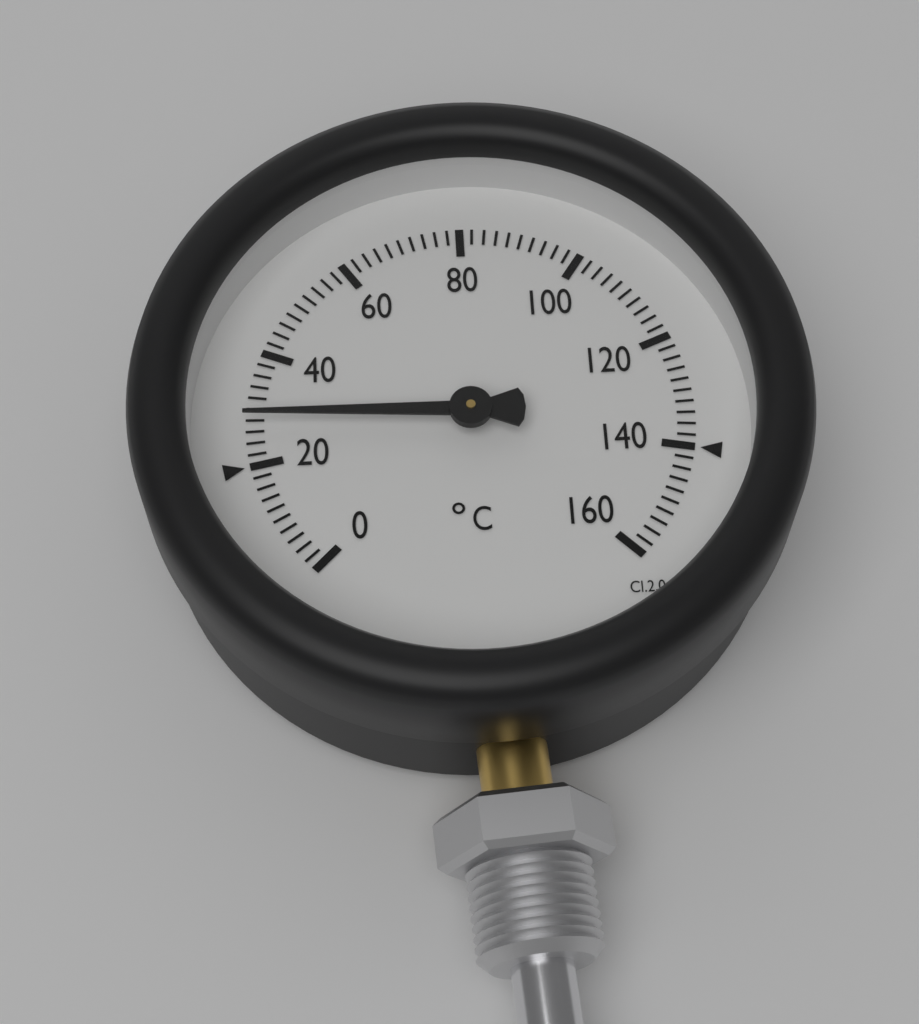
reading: 28 °C
